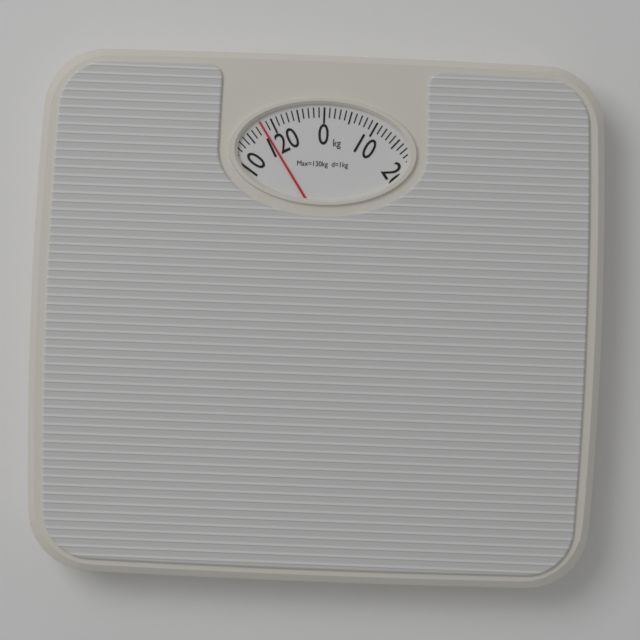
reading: 118 kg
